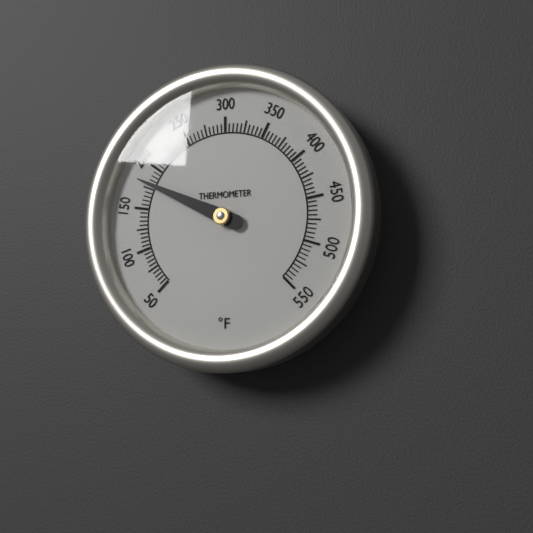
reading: 180 °F
